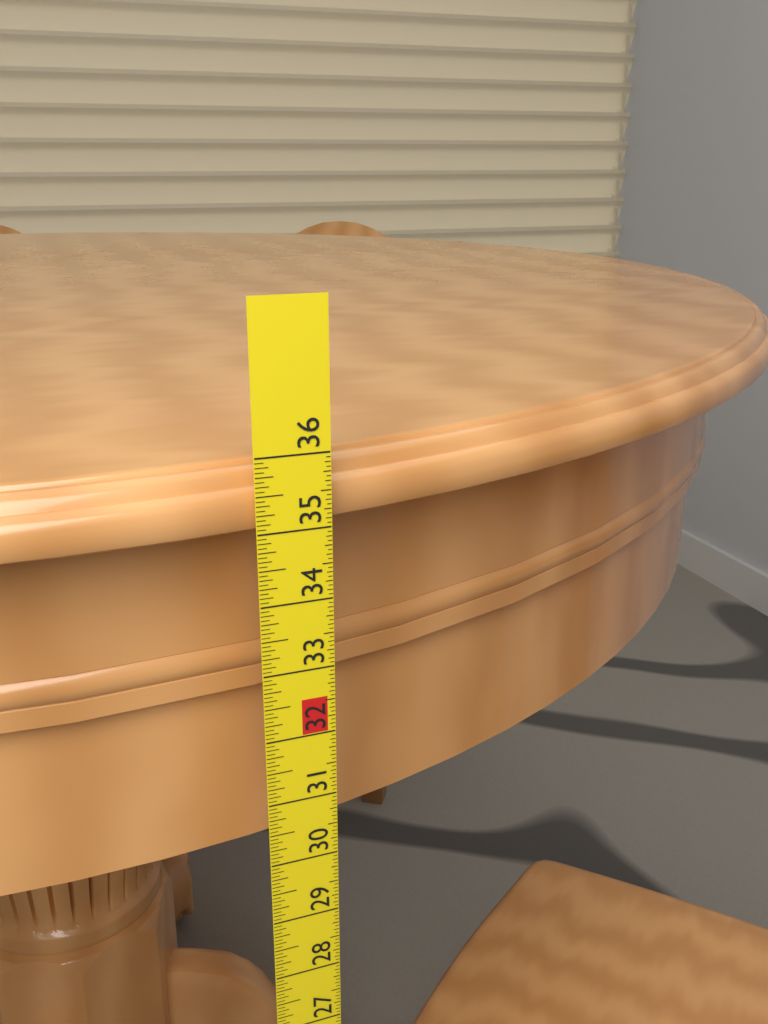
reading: 35.8125 in
